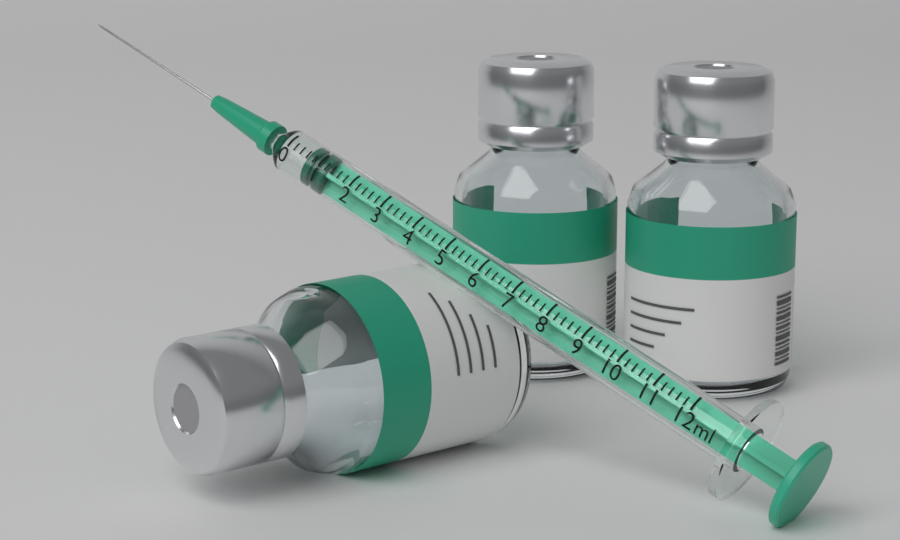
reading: 0.6 ml
